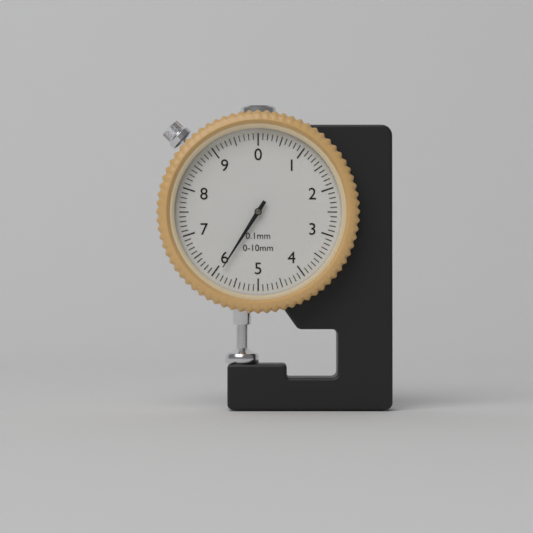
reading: 5.9 mm
